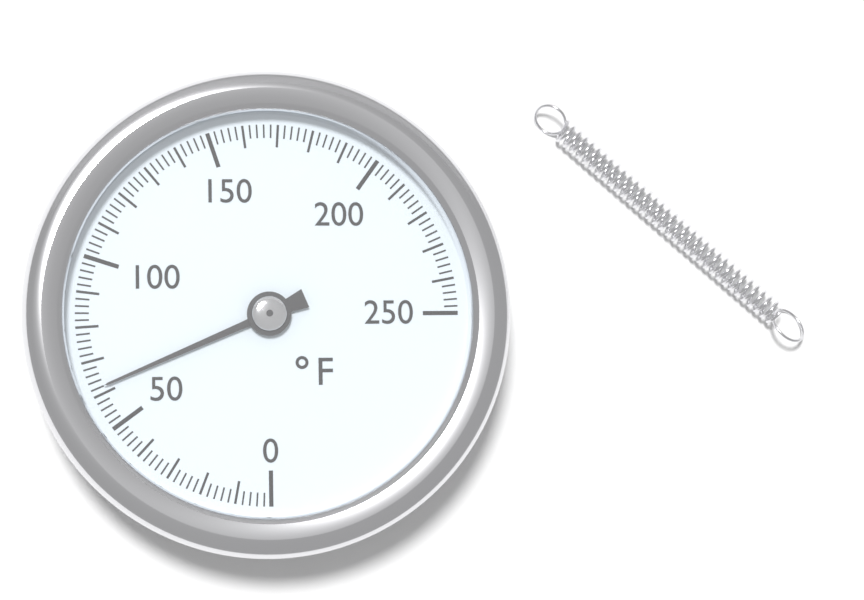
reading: 62 °F
